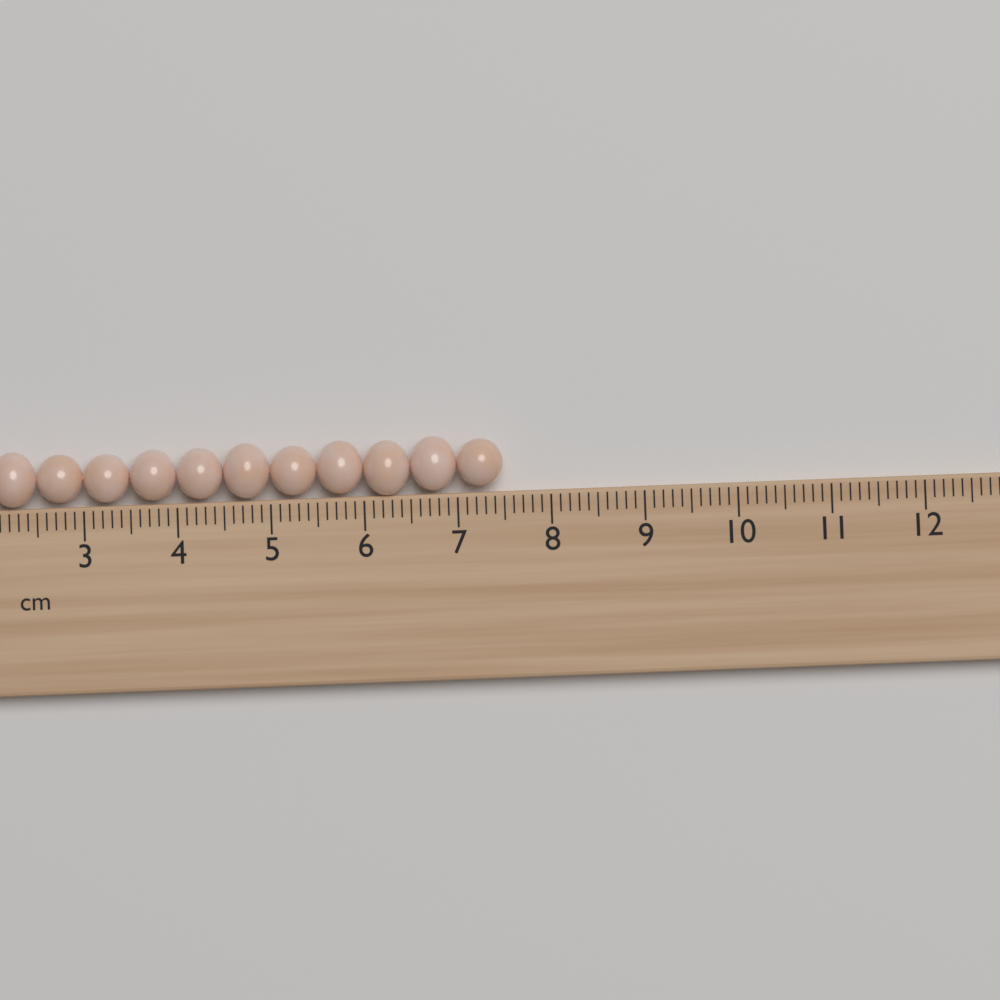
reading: 7.5 cm
